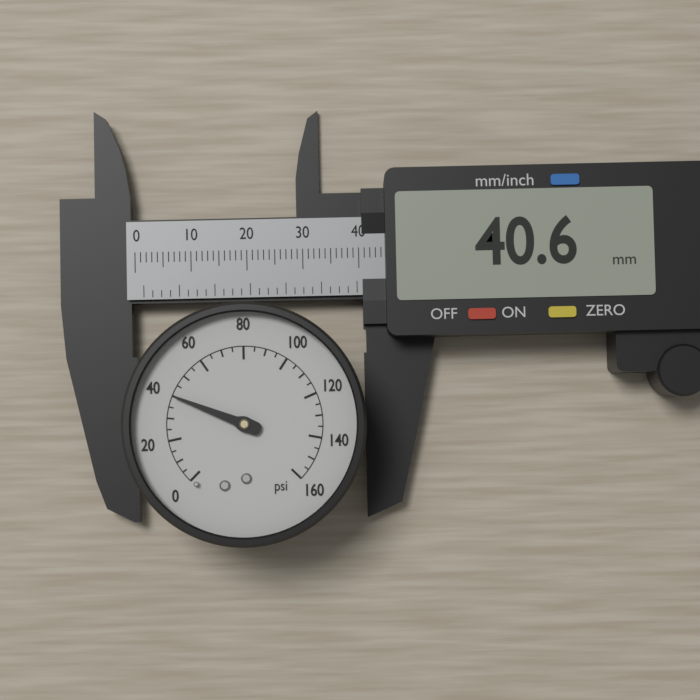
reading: 40 psi
